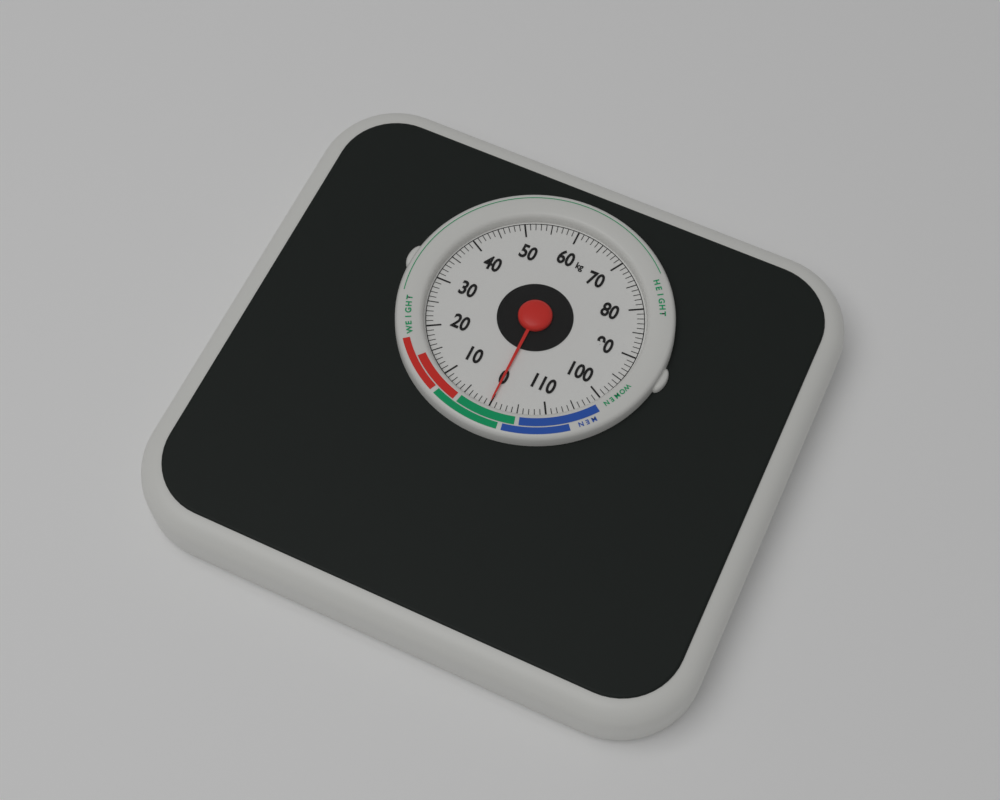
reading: 0 kg
